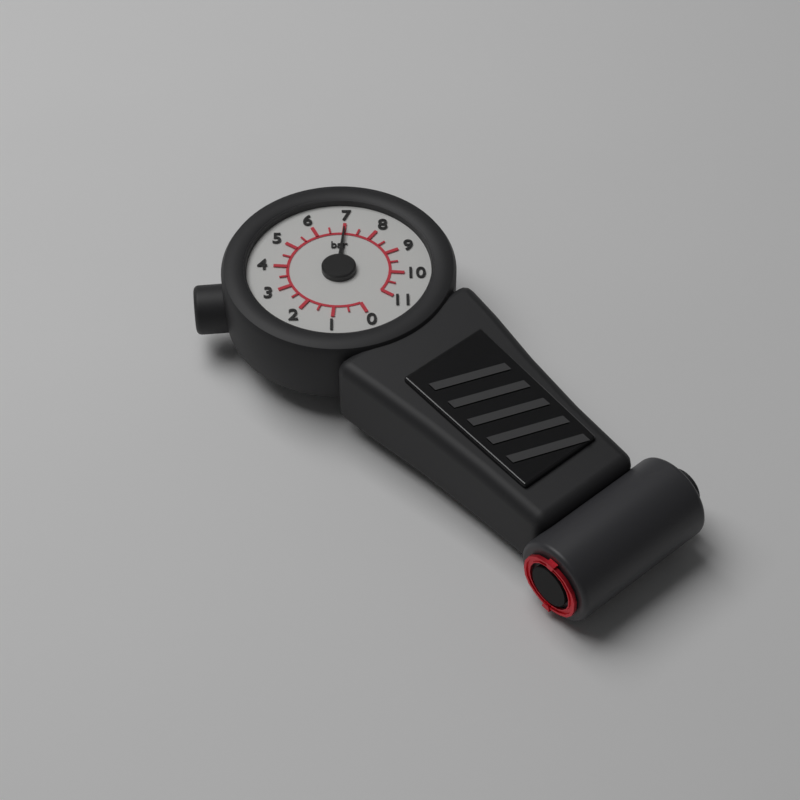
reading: 7.0 bar
